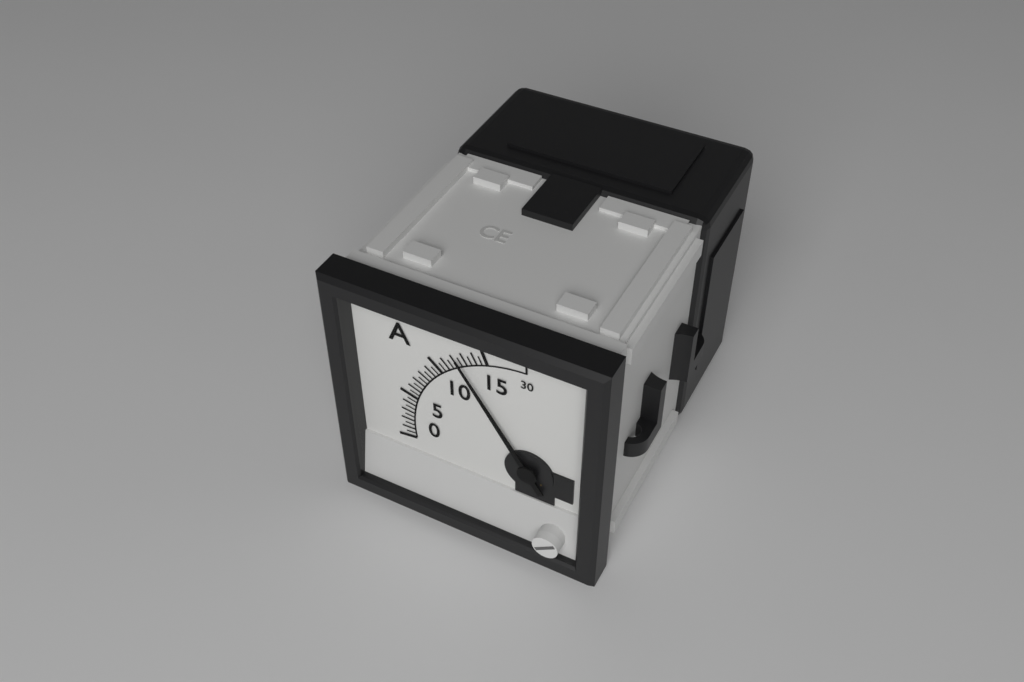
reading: 12.5 A
